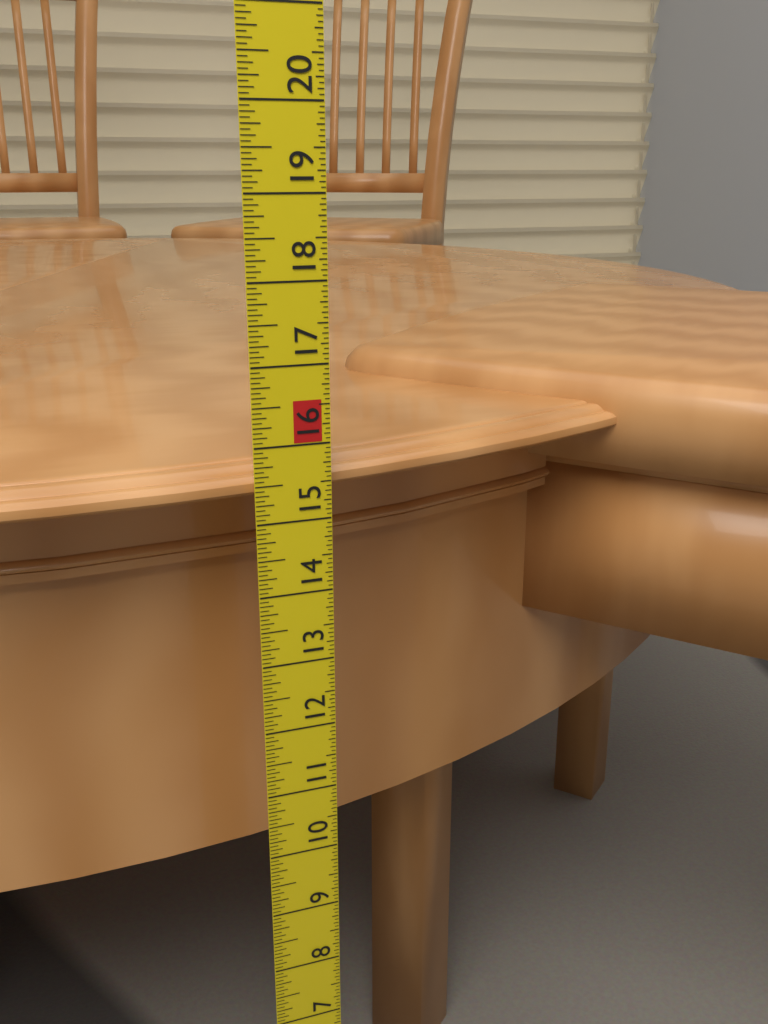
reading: 15.6875 in
